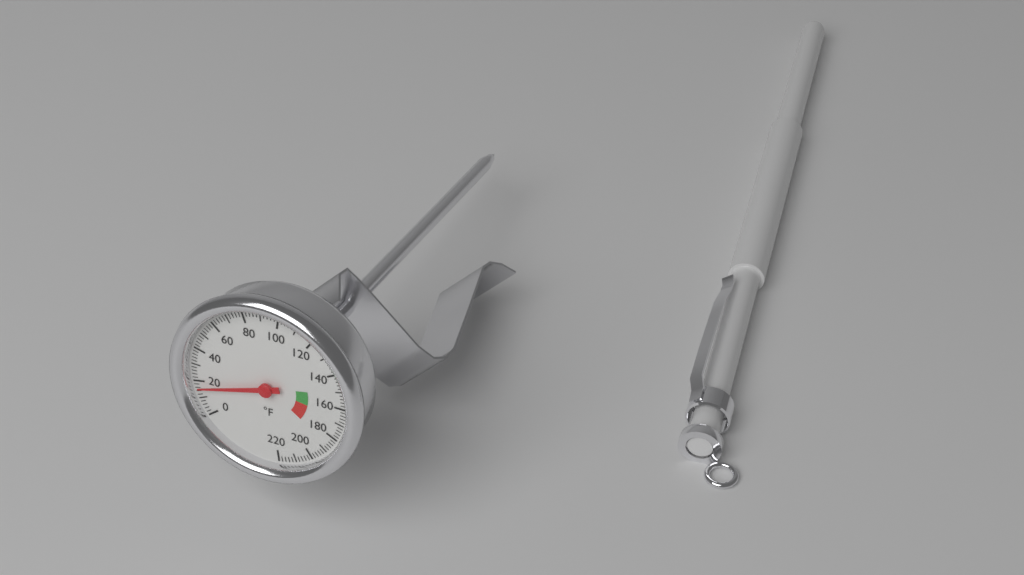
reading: 16 °F
